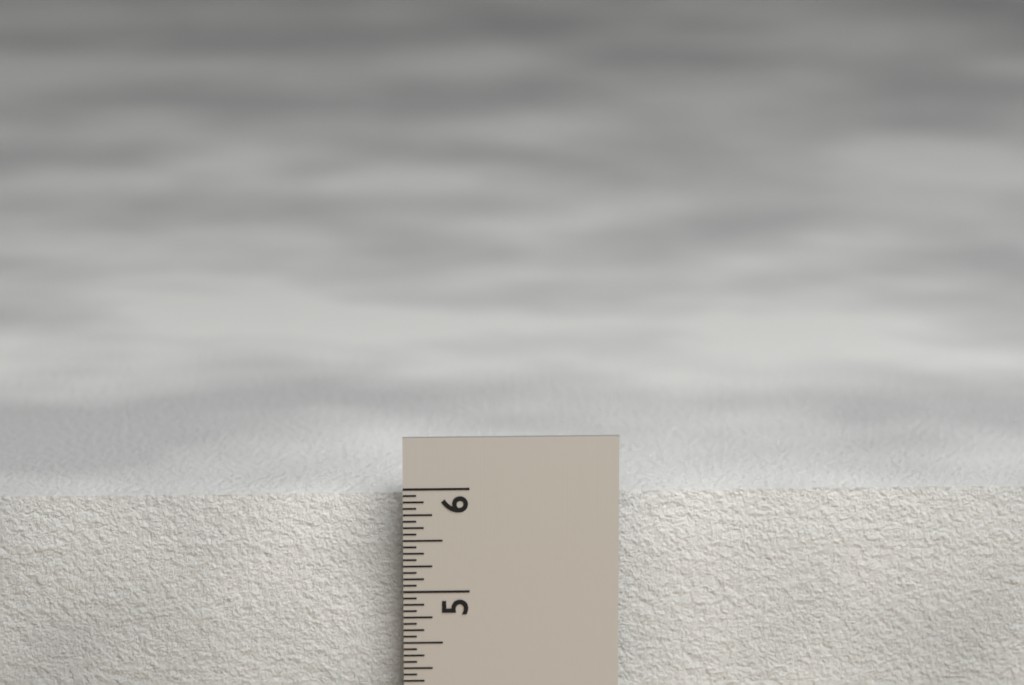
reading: 5.8750 in
